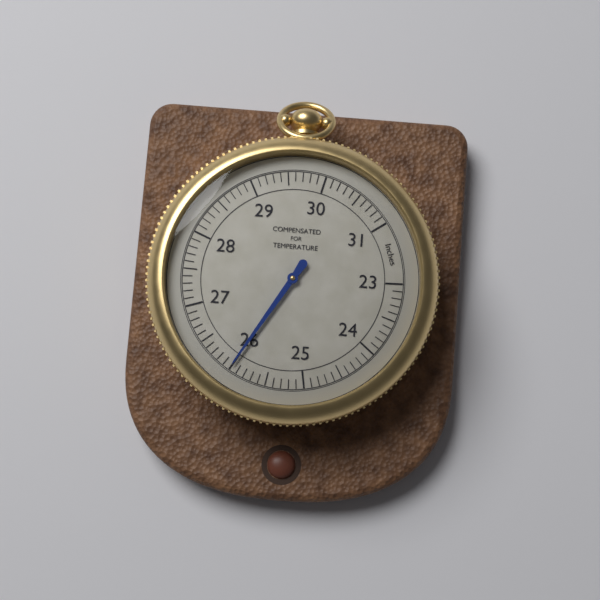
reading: 26.0 inches
